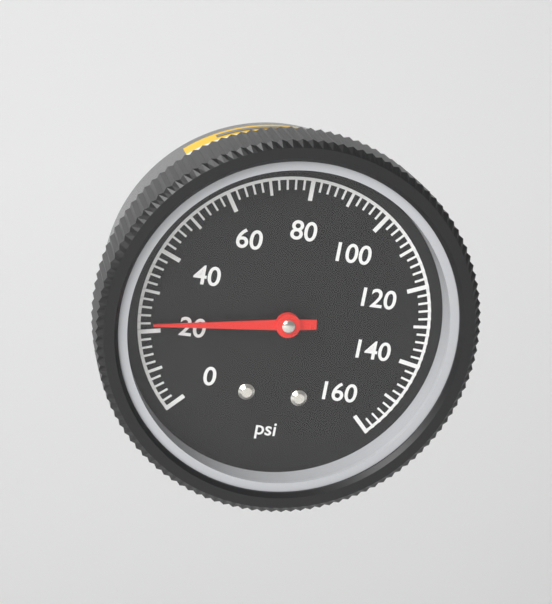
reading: 22 psi
